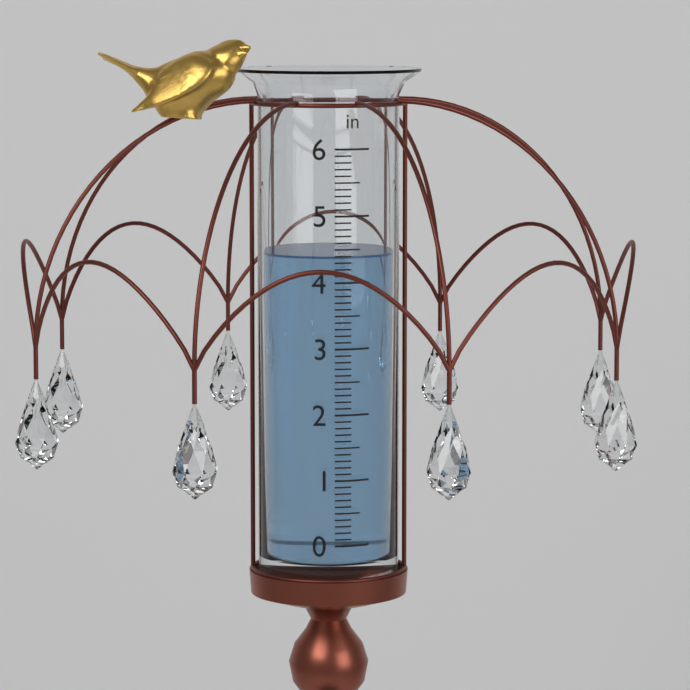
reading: 4.4 in
